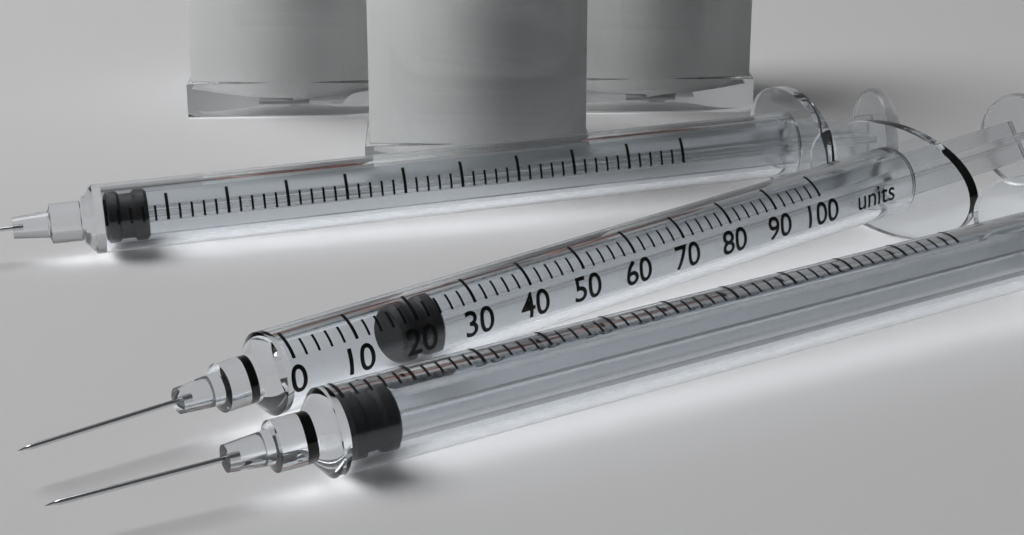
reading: 18 units
